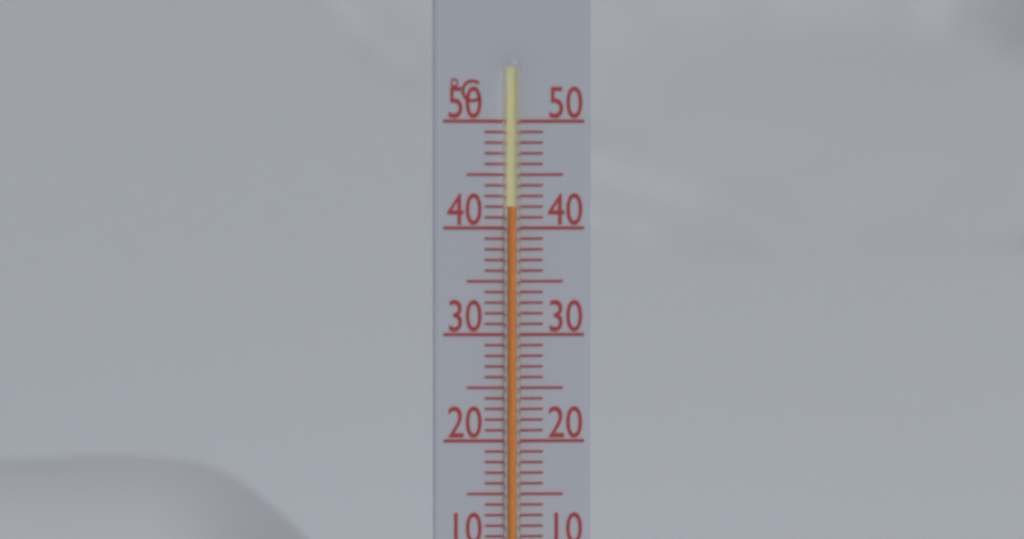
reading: 42 °C
